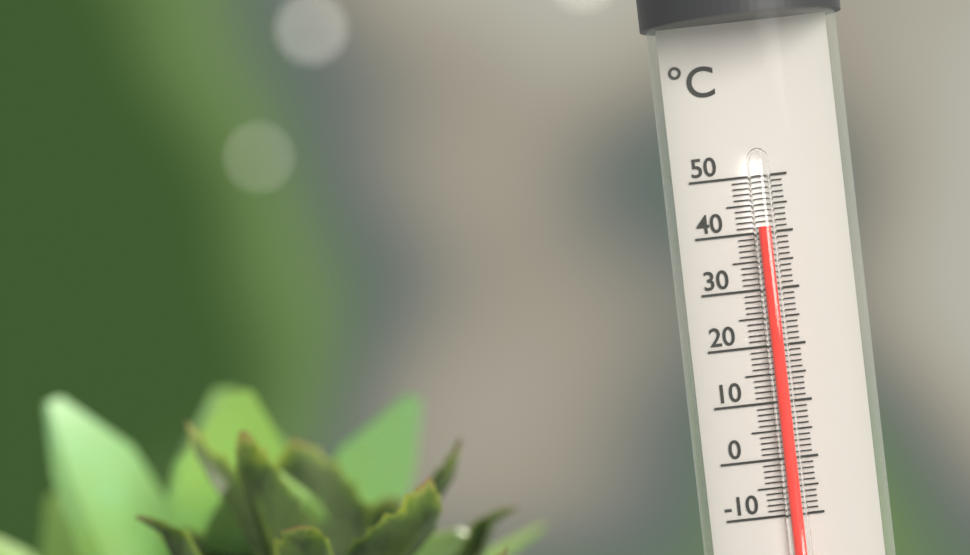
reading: 41 °C
